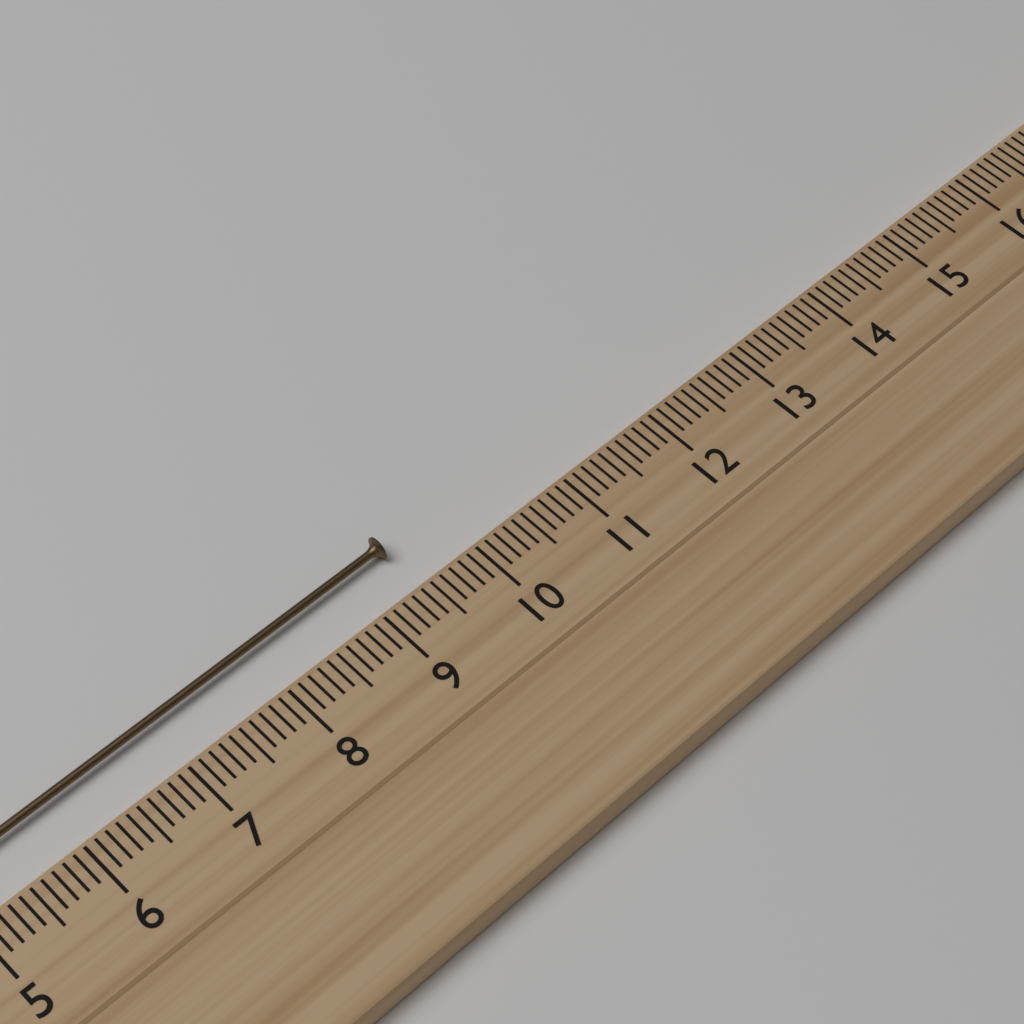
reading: 9.5 cm
